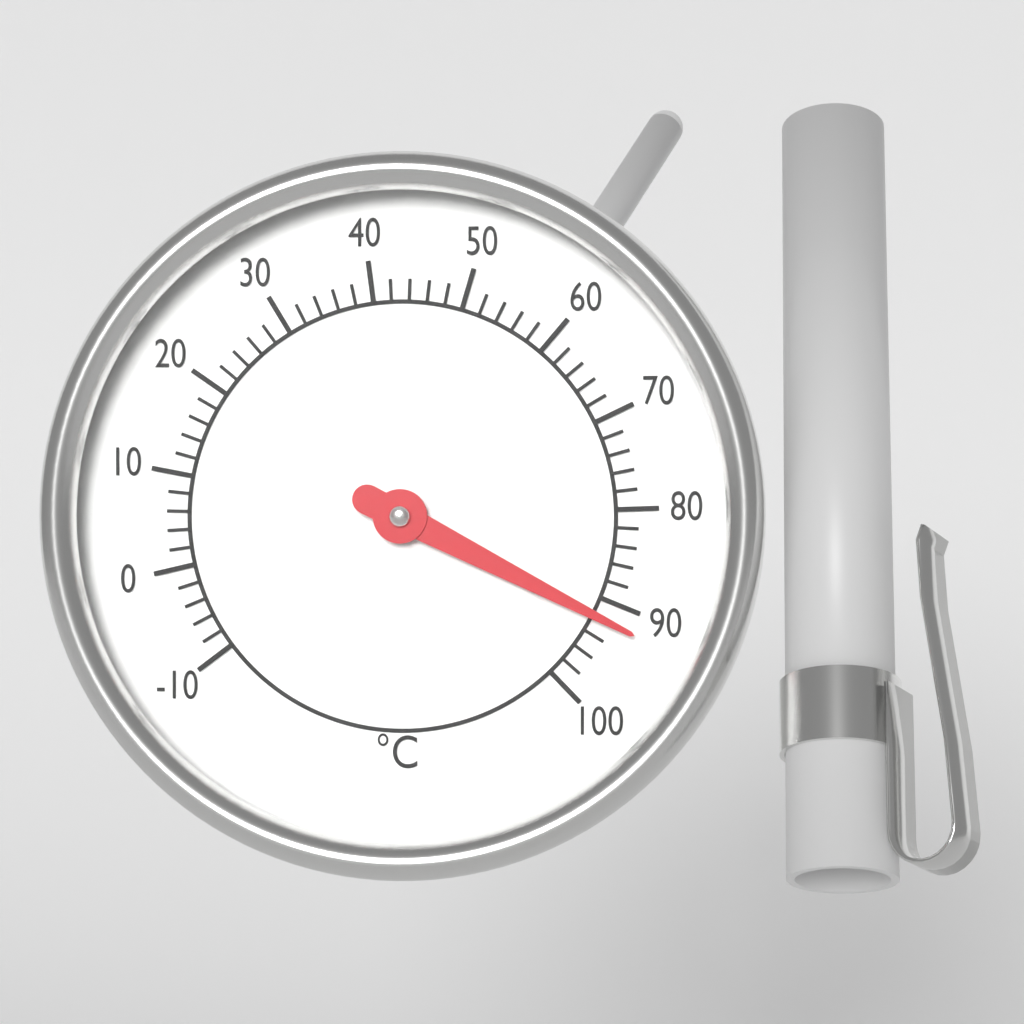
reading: 92 °C
